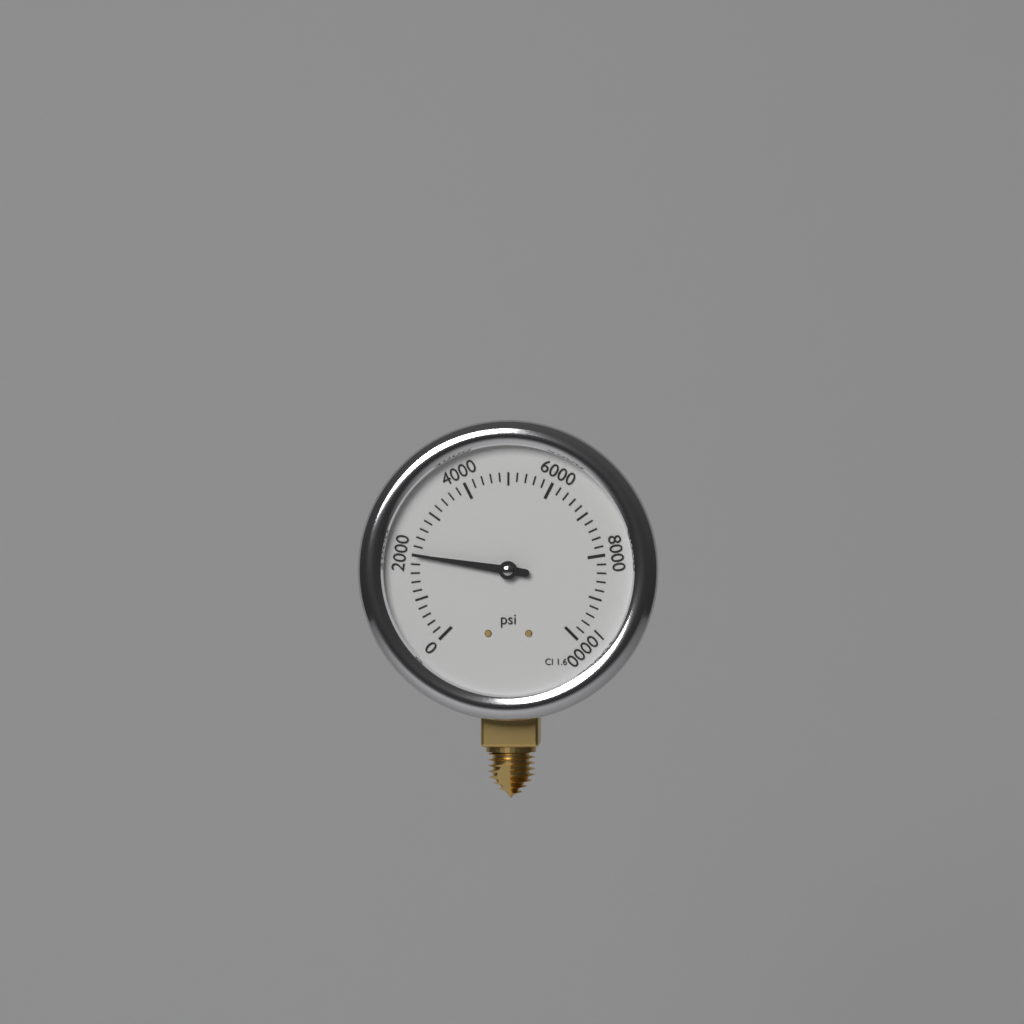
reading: 2000 psi
